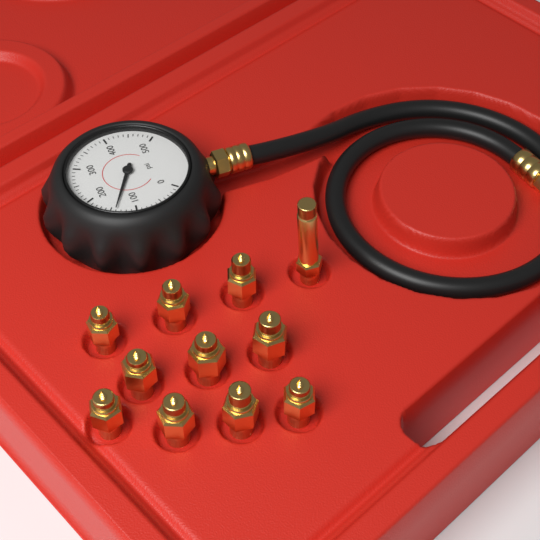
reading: 140 psi
